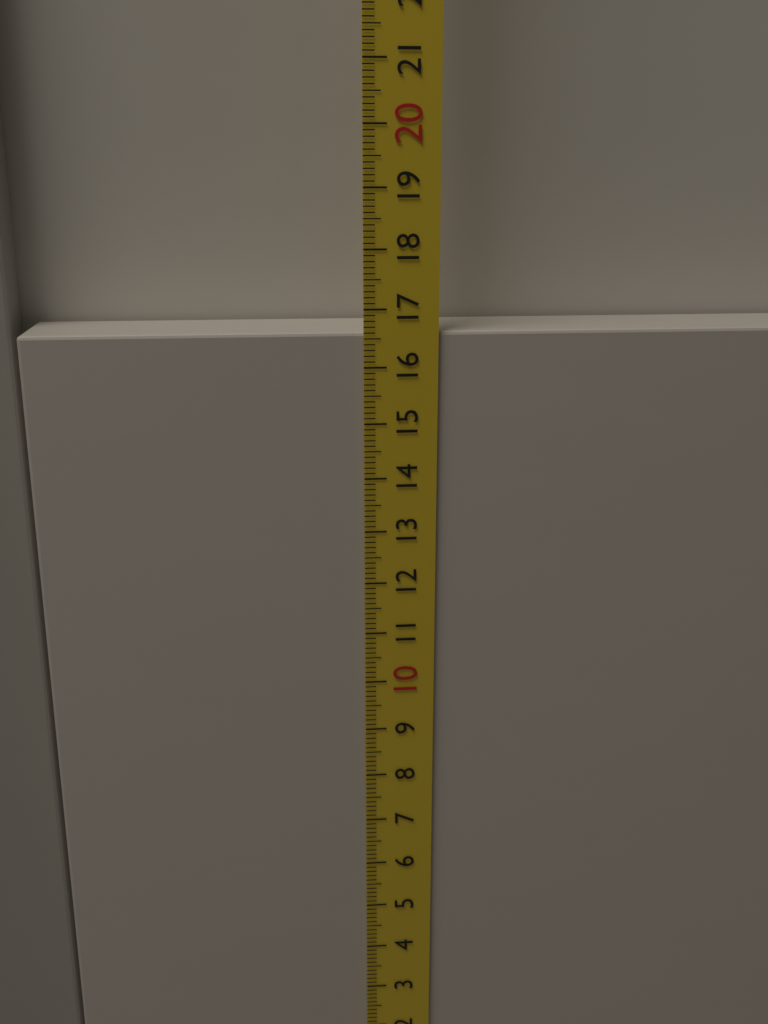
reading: 16.6 cm
